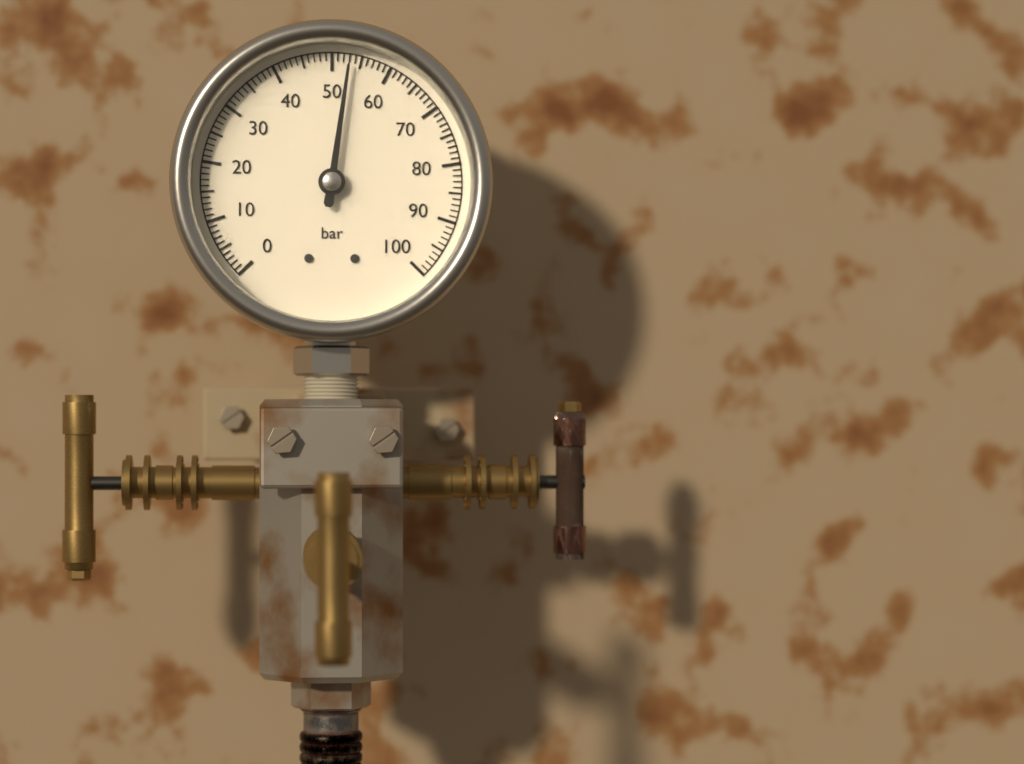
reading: 53 bar
